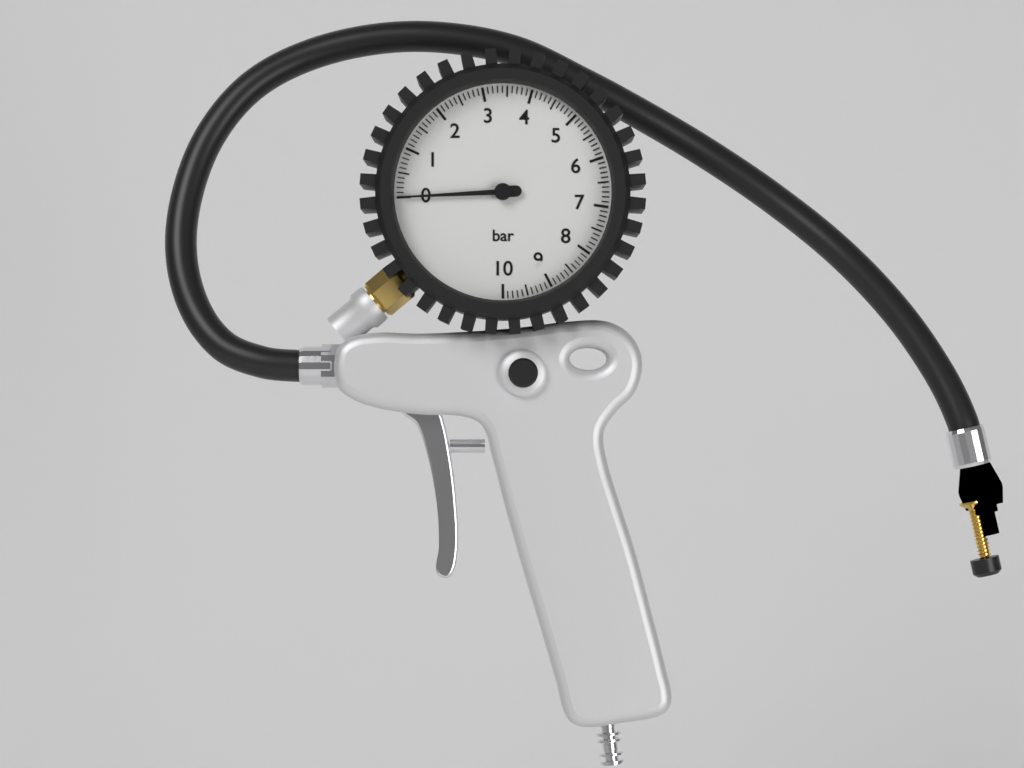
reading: 0.0 bar
